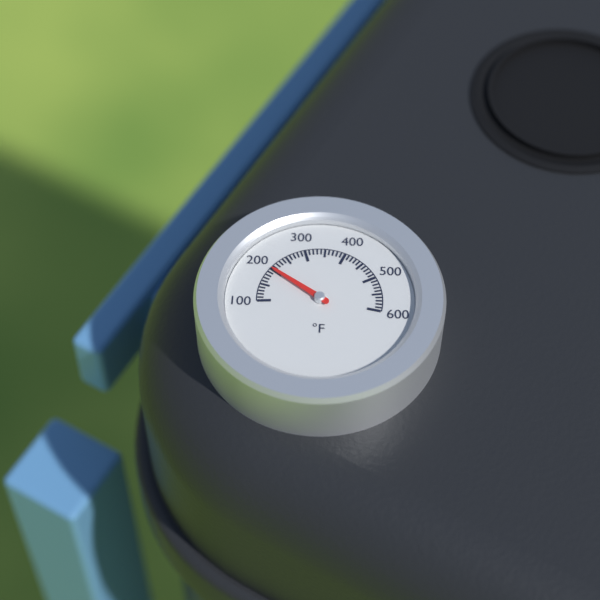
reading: 200 °F
